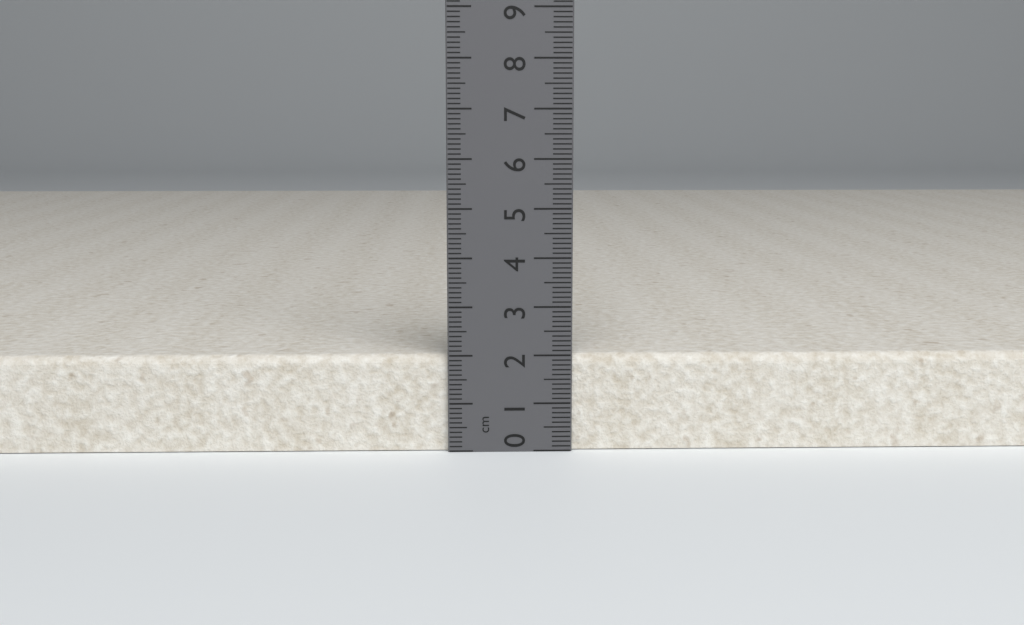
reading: 2.0 cm
